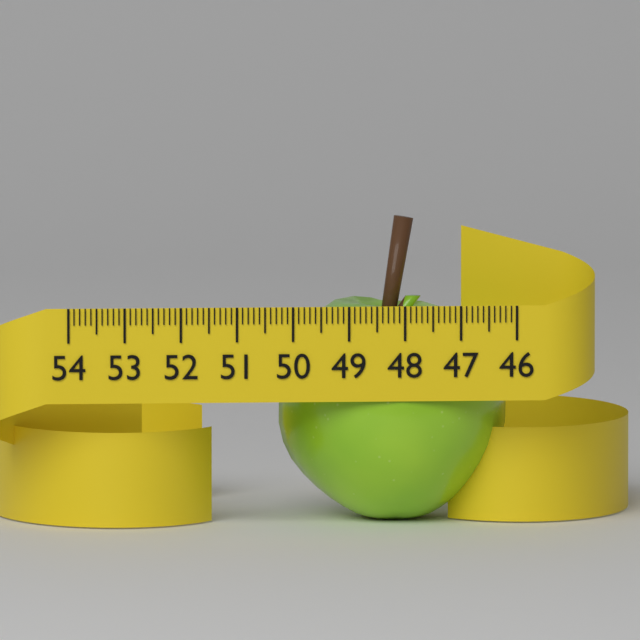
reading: 50.1 (no unit)
